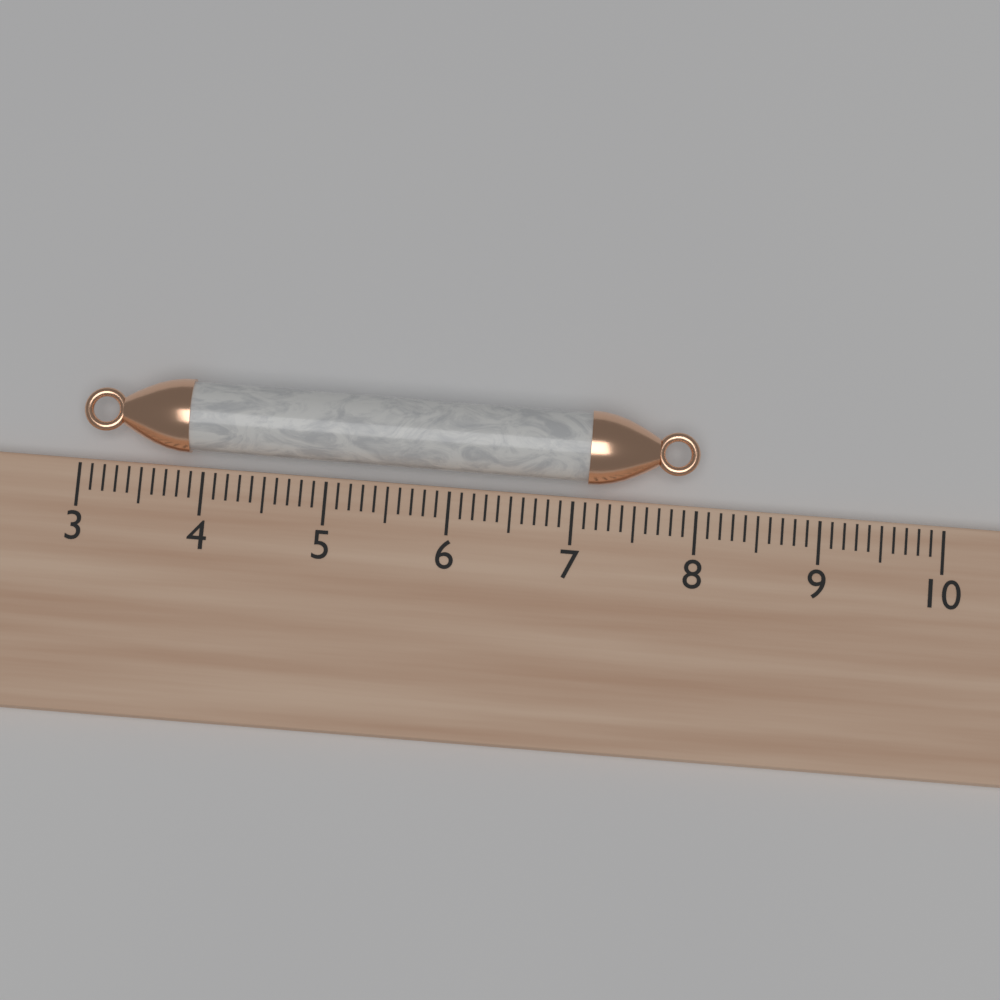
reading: 8.0 (no unit)
